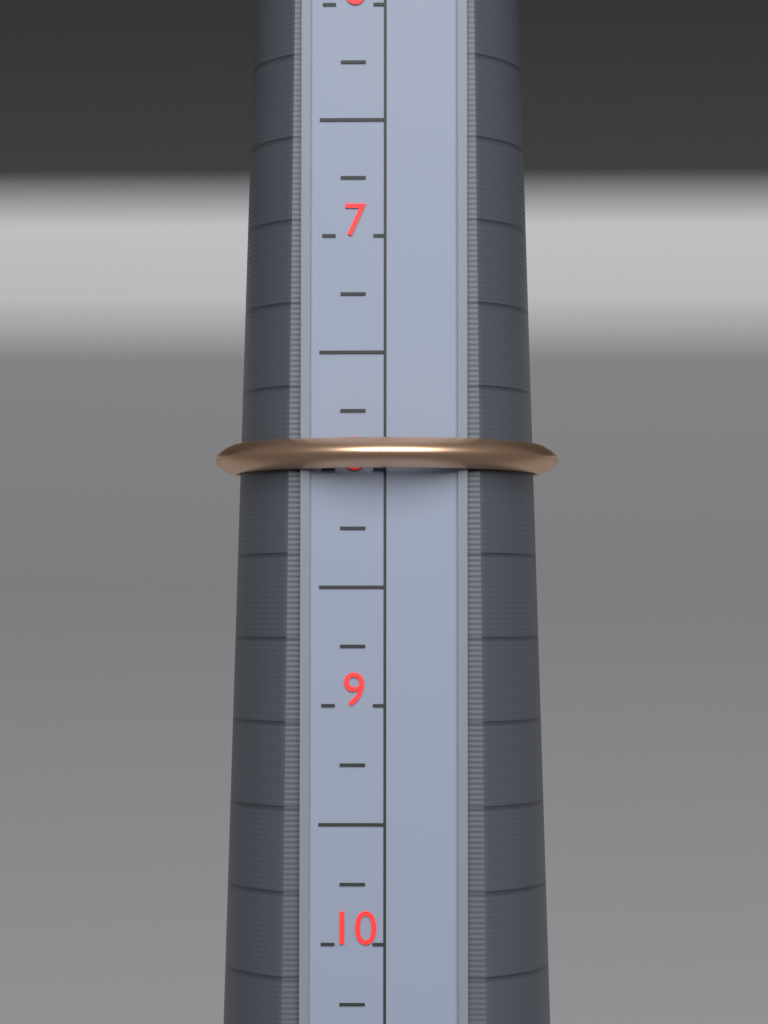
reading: 8.00 (no unit)
